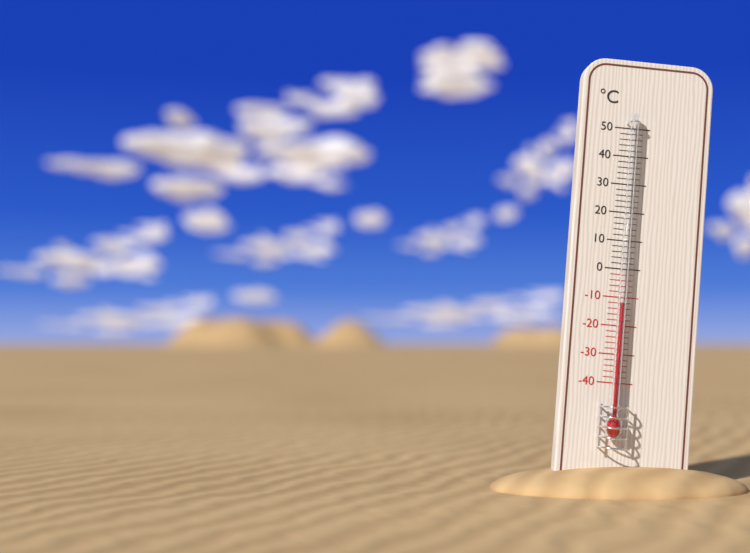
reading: -12 °C
